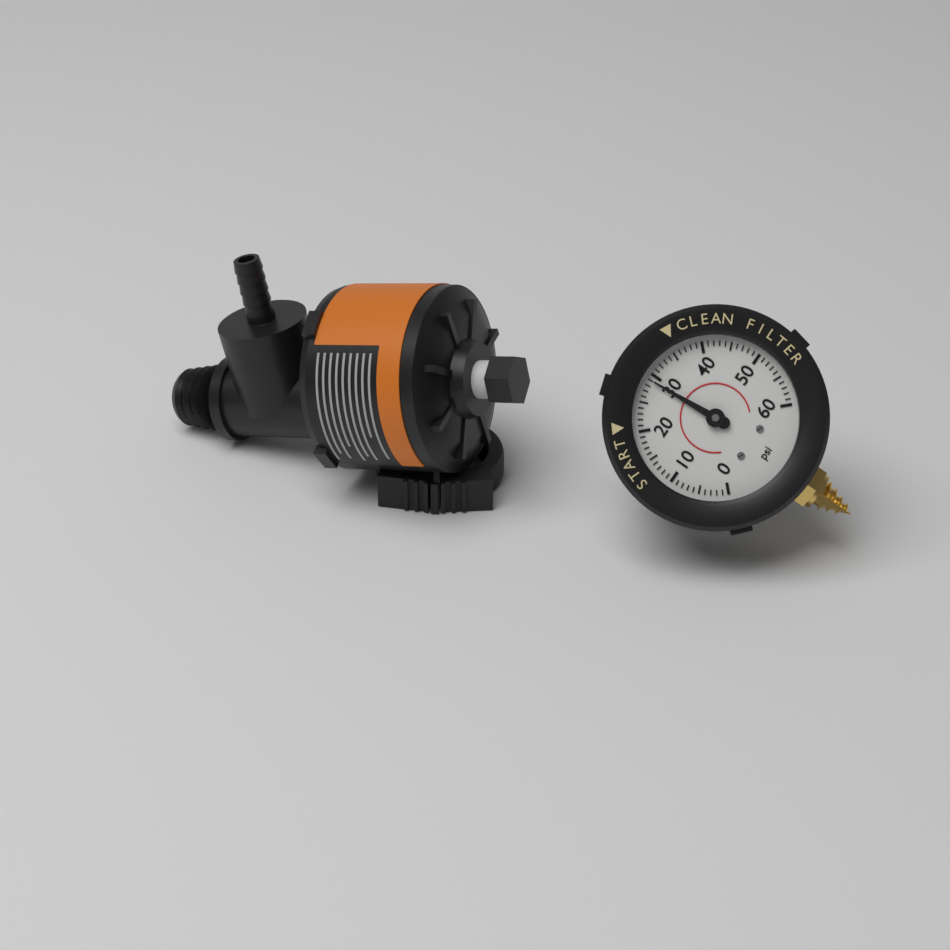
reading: 29 psi
